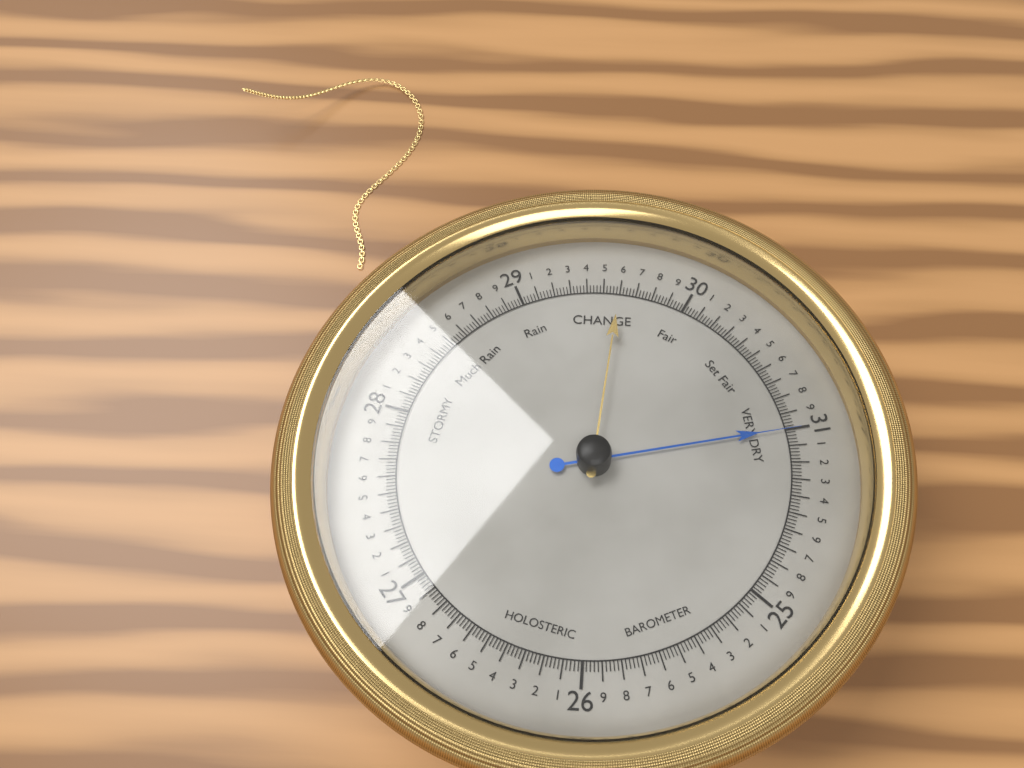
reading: 31.00 (no unit)
